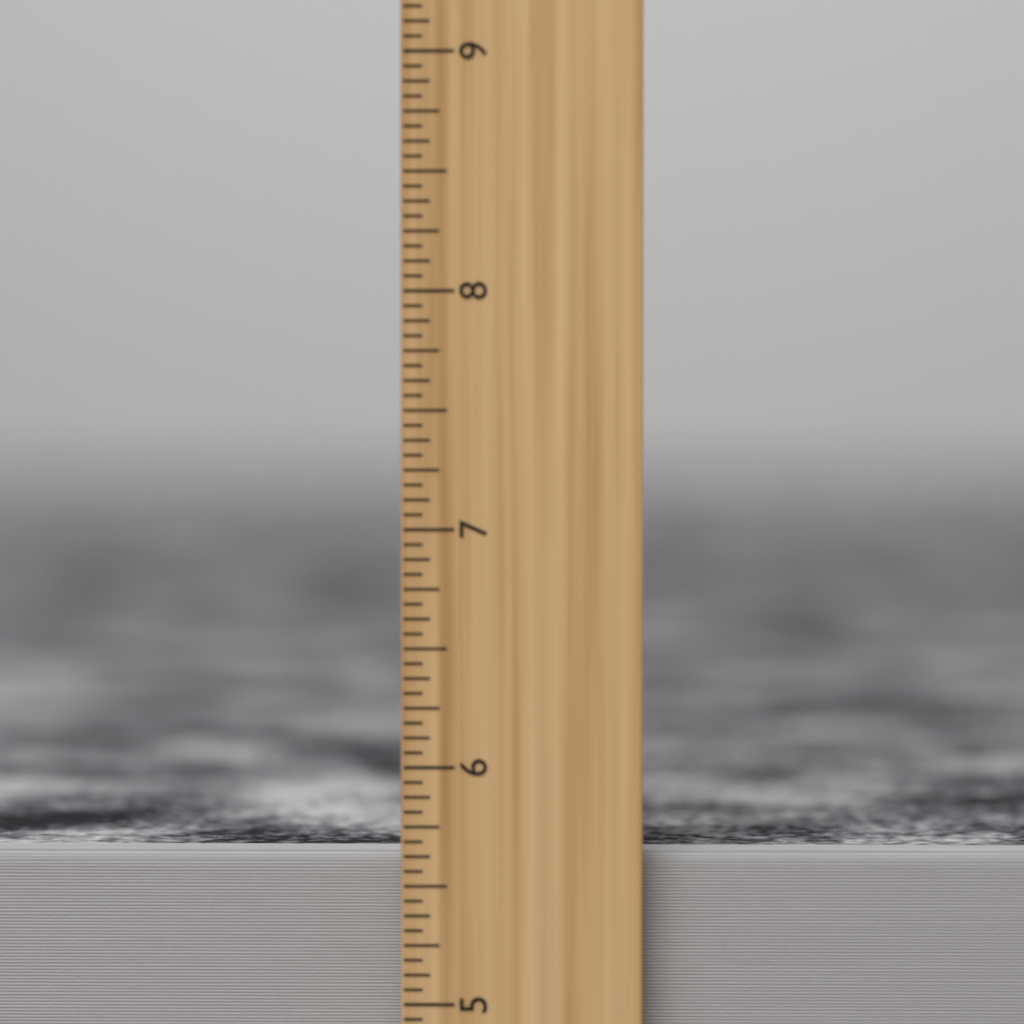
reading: 5.6250 inch
